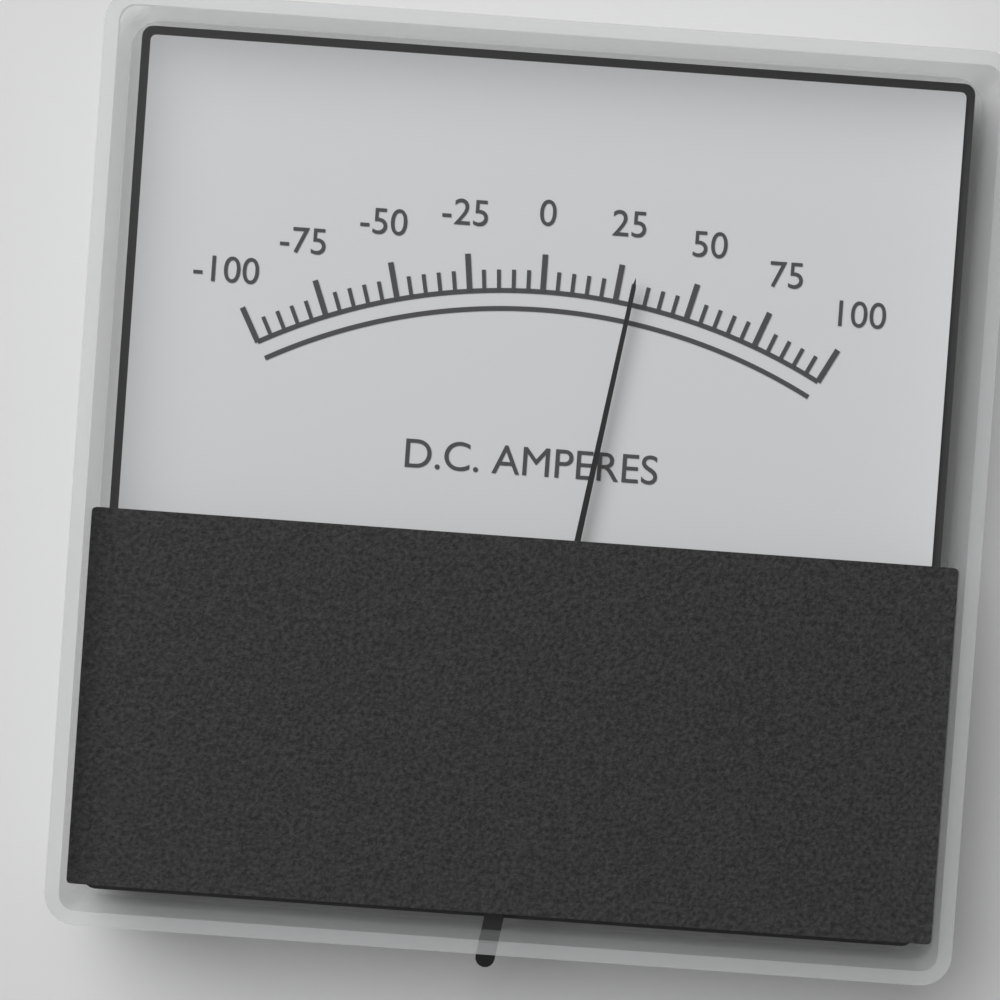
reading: 30 A
